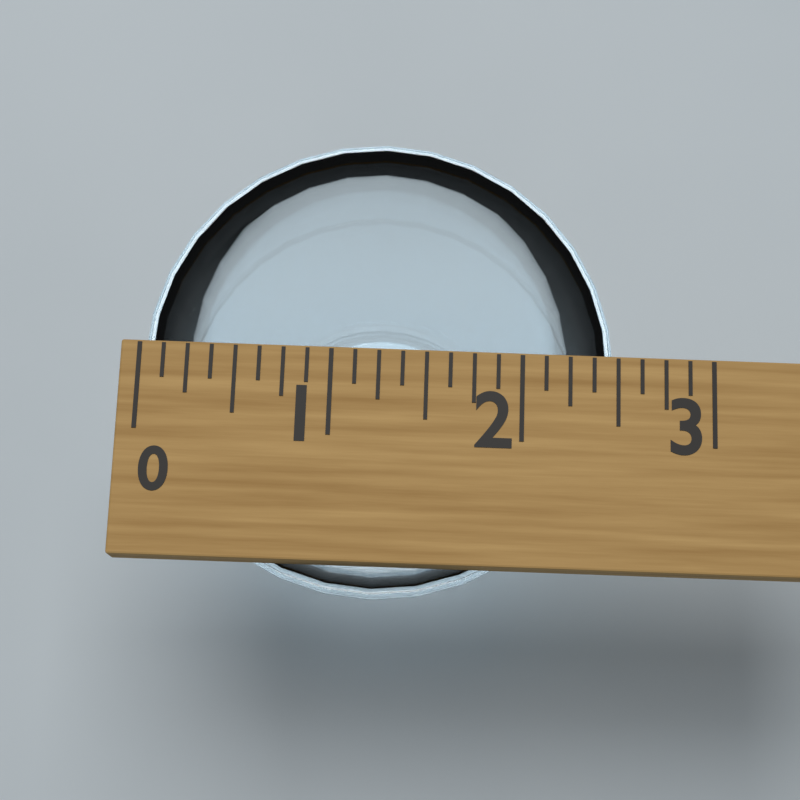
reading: 2.500 (no unit)
